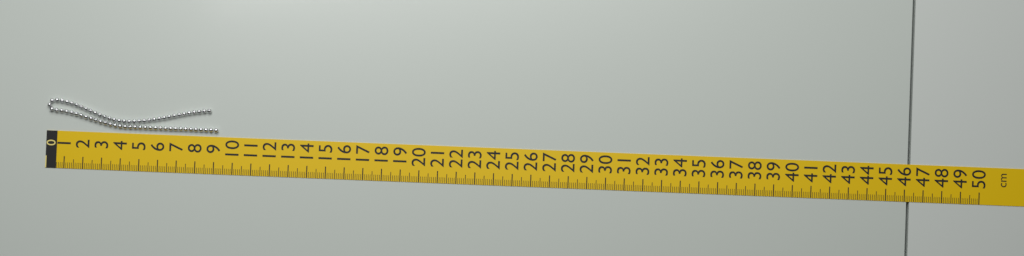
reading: 9.2 cm
